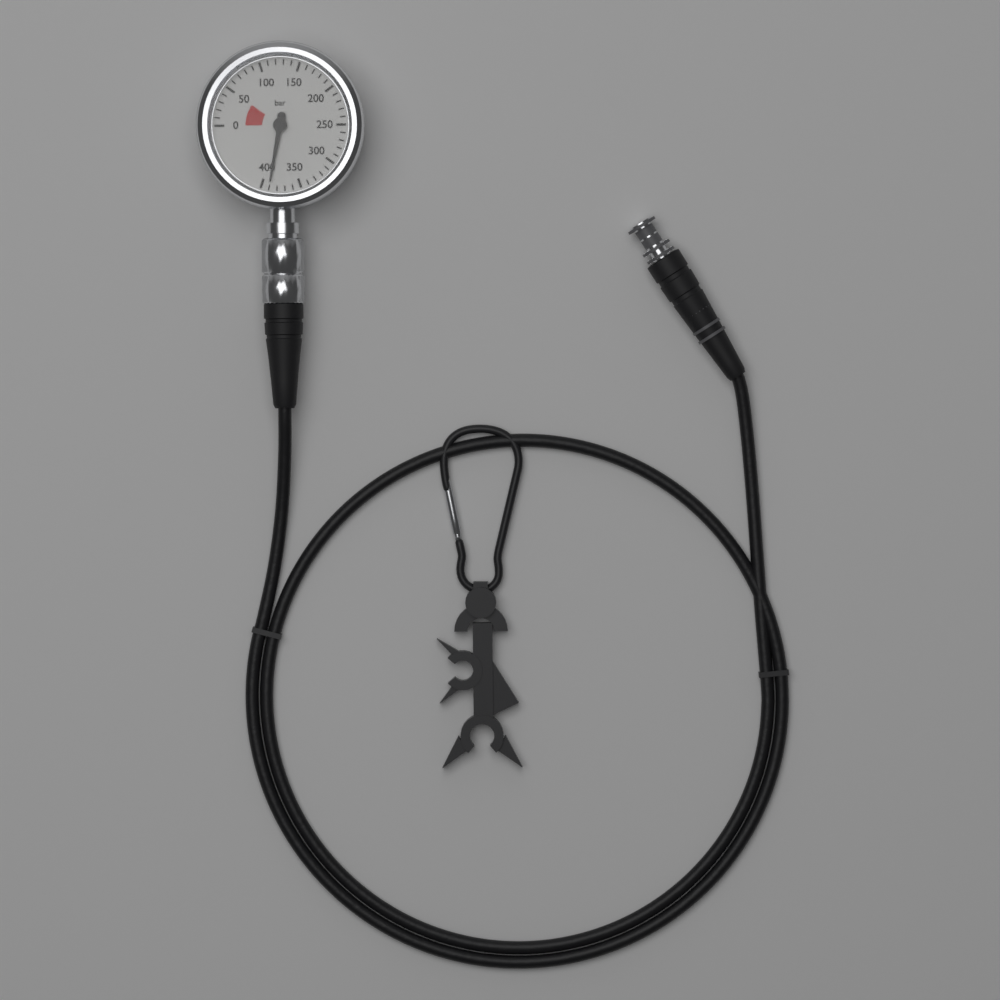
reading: 390 bar
